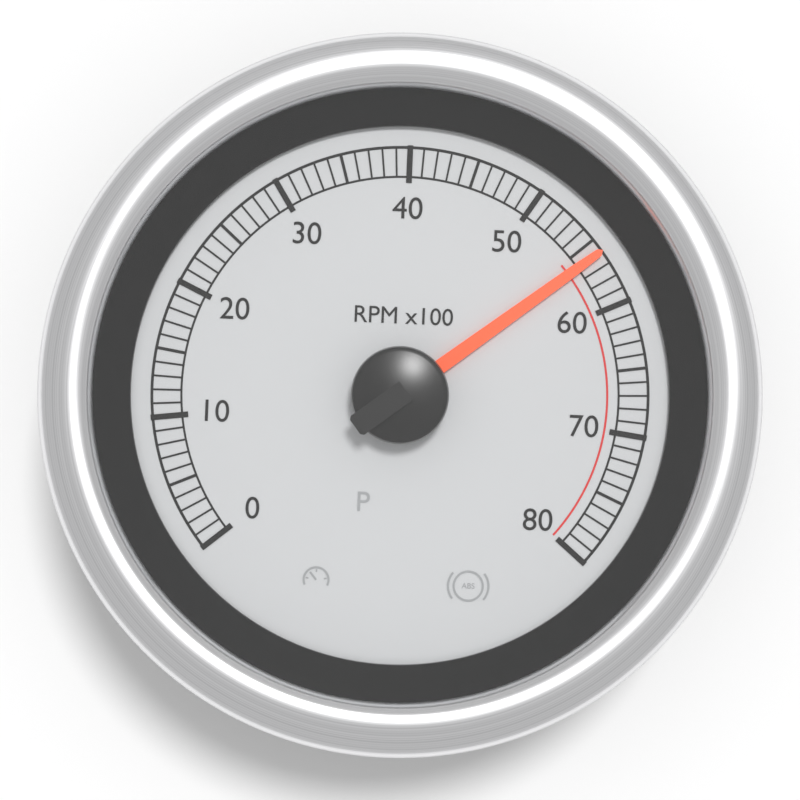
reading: 56 RPM x100
